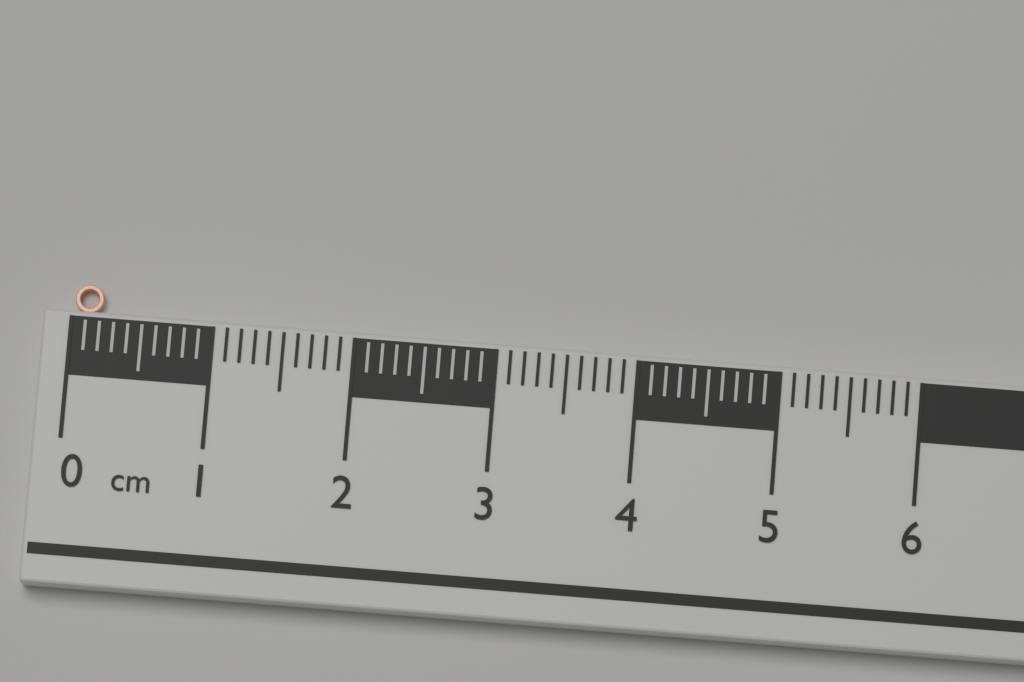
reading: 0.2 cm
